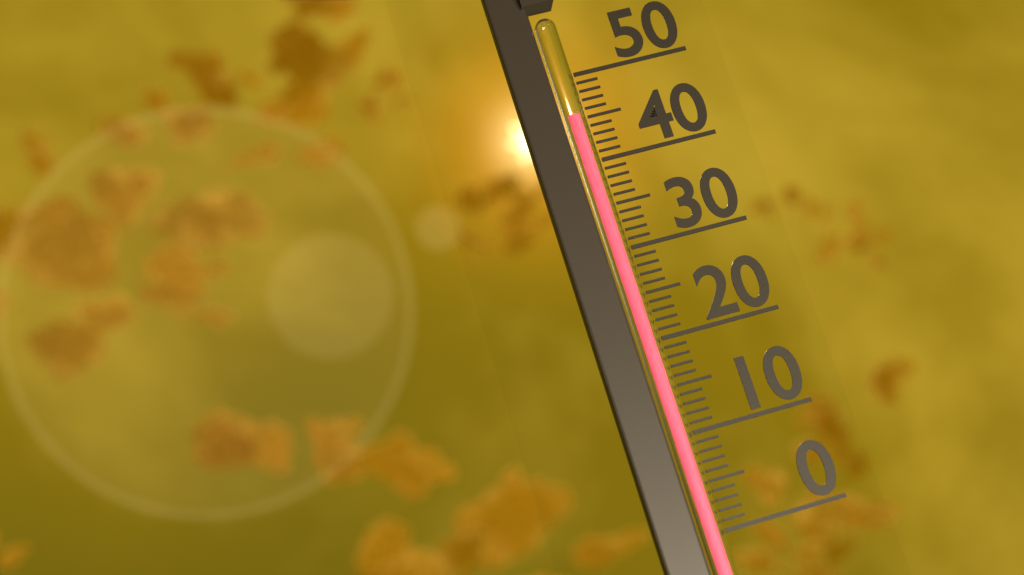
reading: 45 (no unit)
